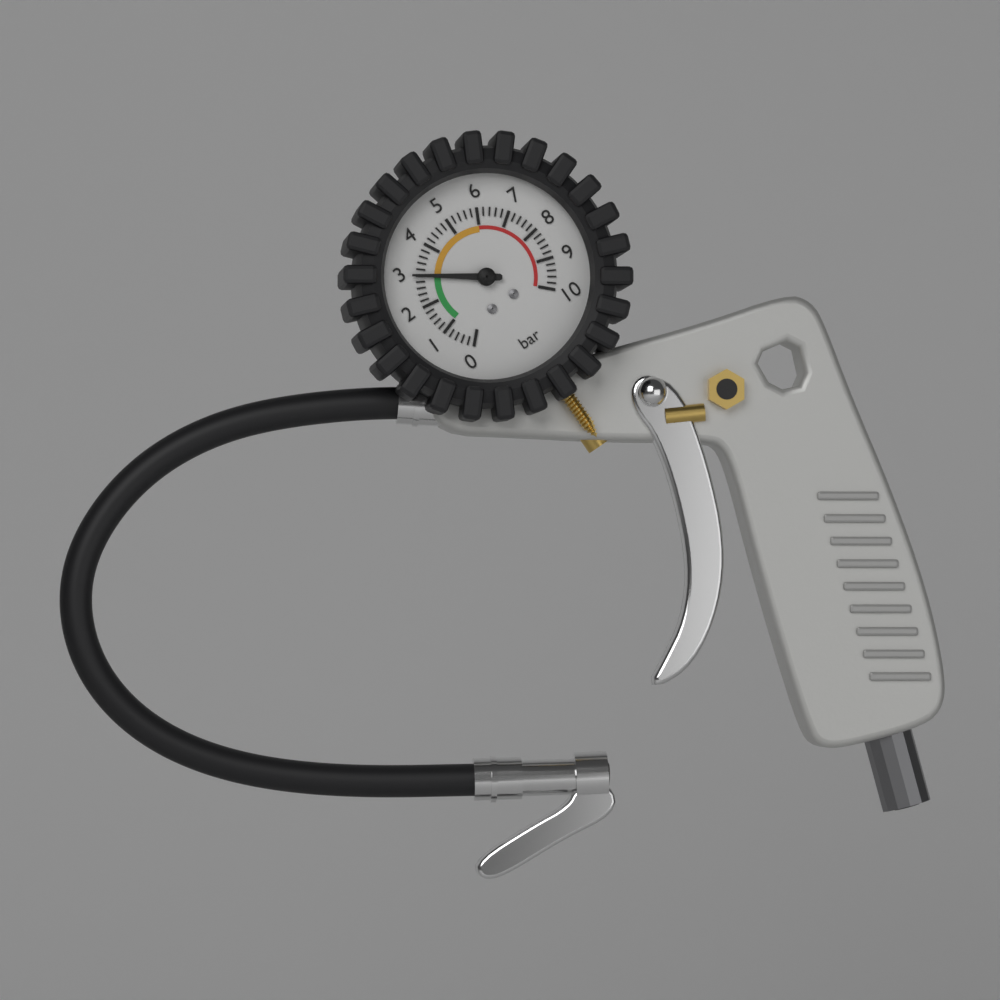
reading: 3.0 bar
